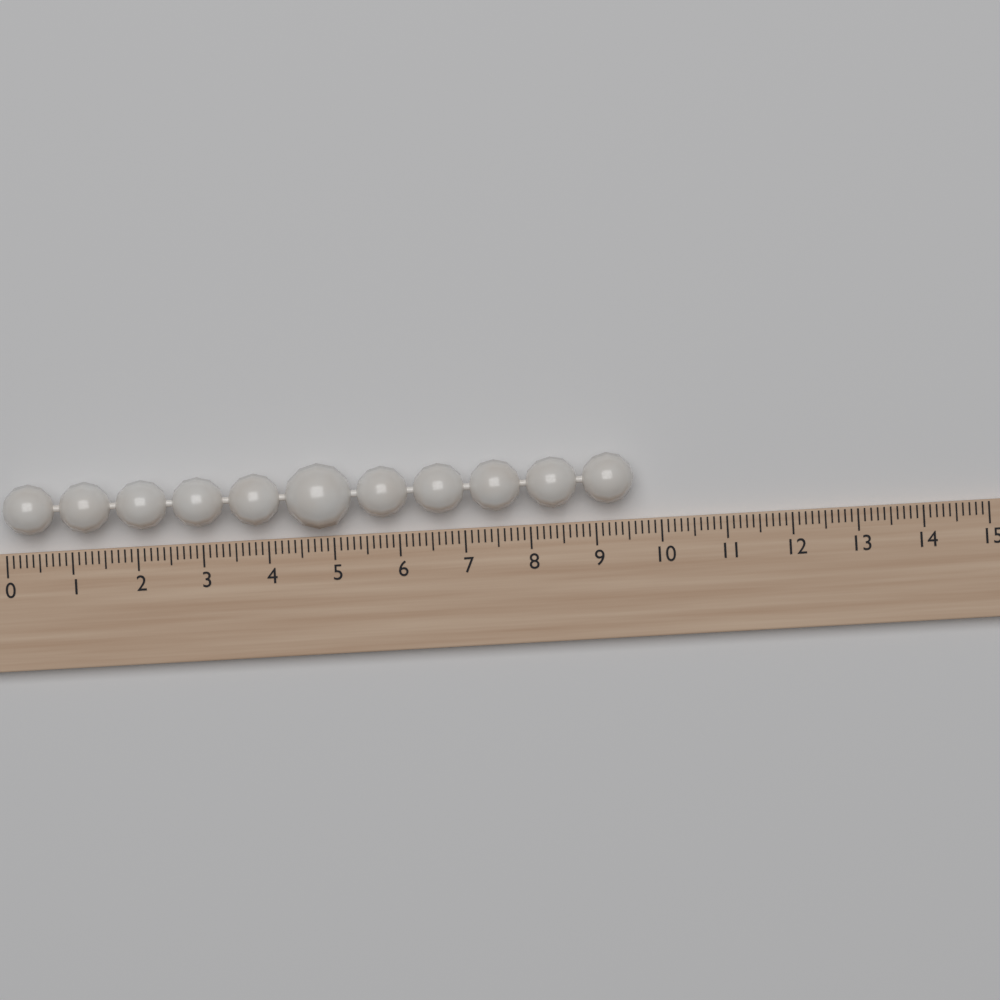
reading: 9.6 (no unit)
